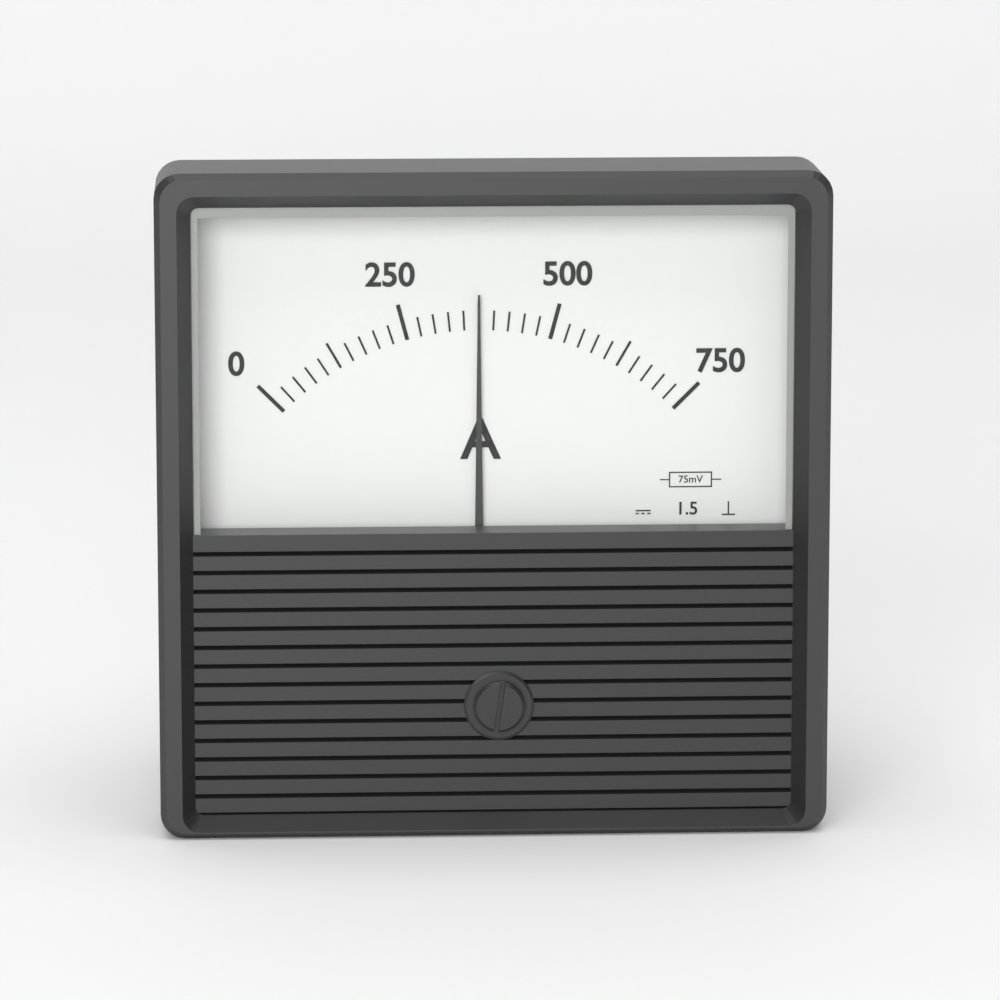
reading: 375 A
